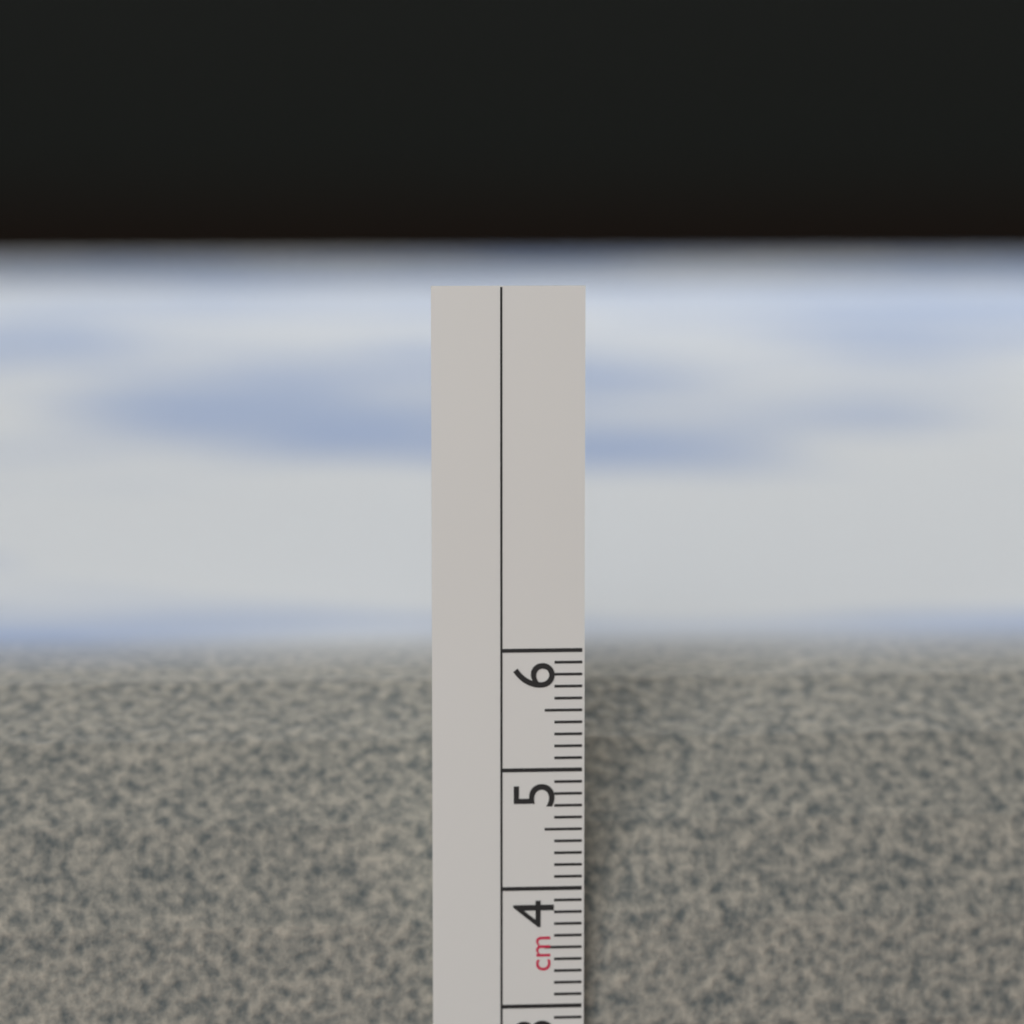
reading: 5.8 cm
